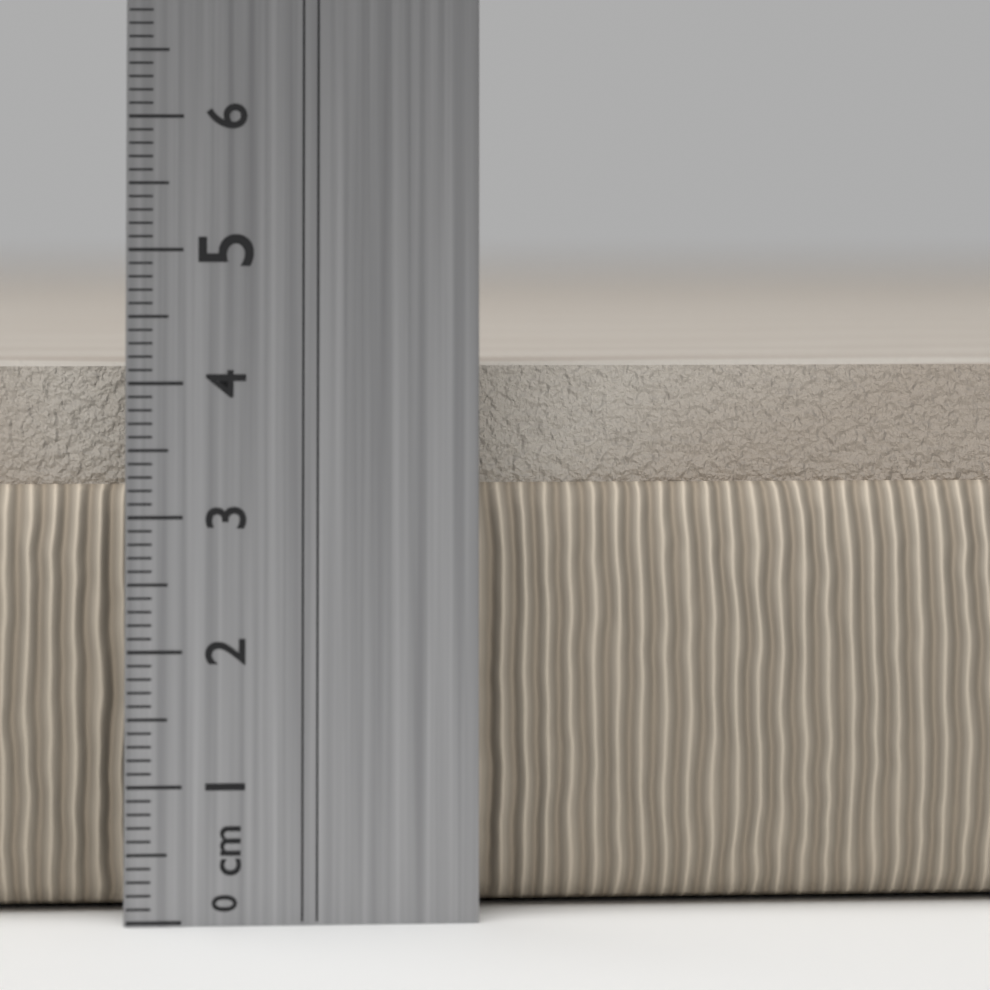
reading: 4.1 cm
